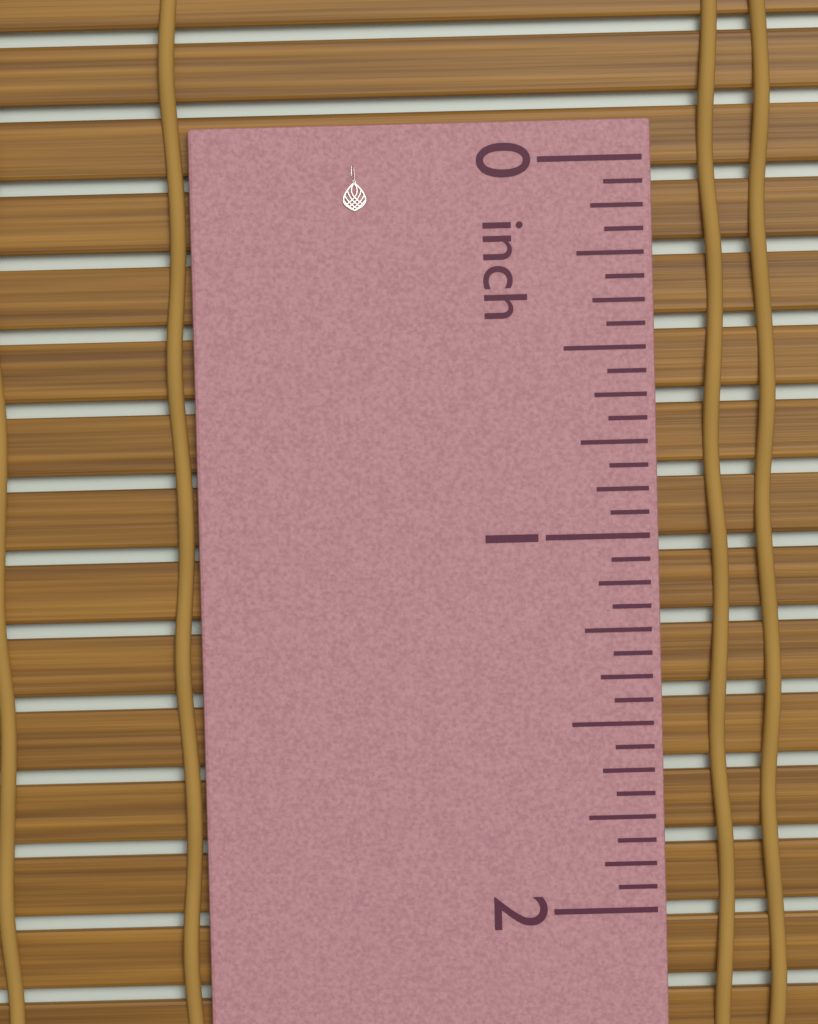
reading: 0.1250 inch
